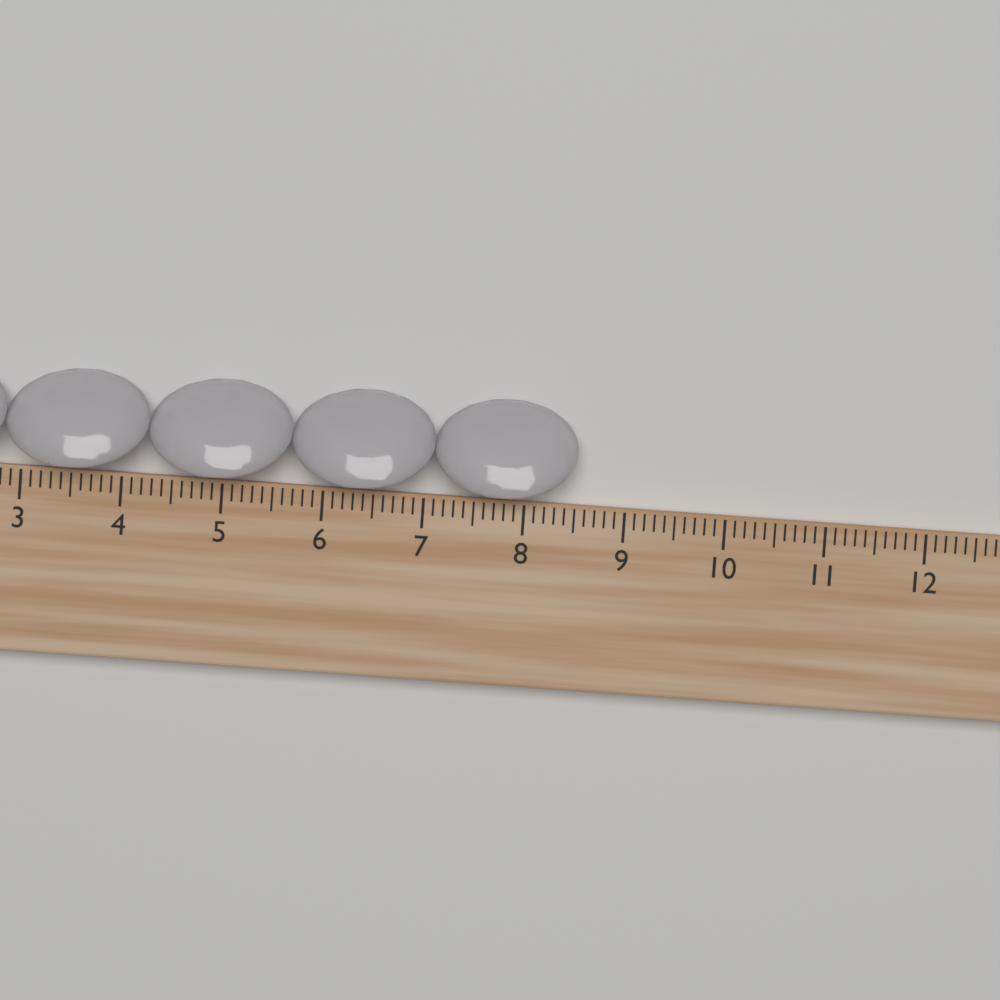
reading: 8.5 cm
